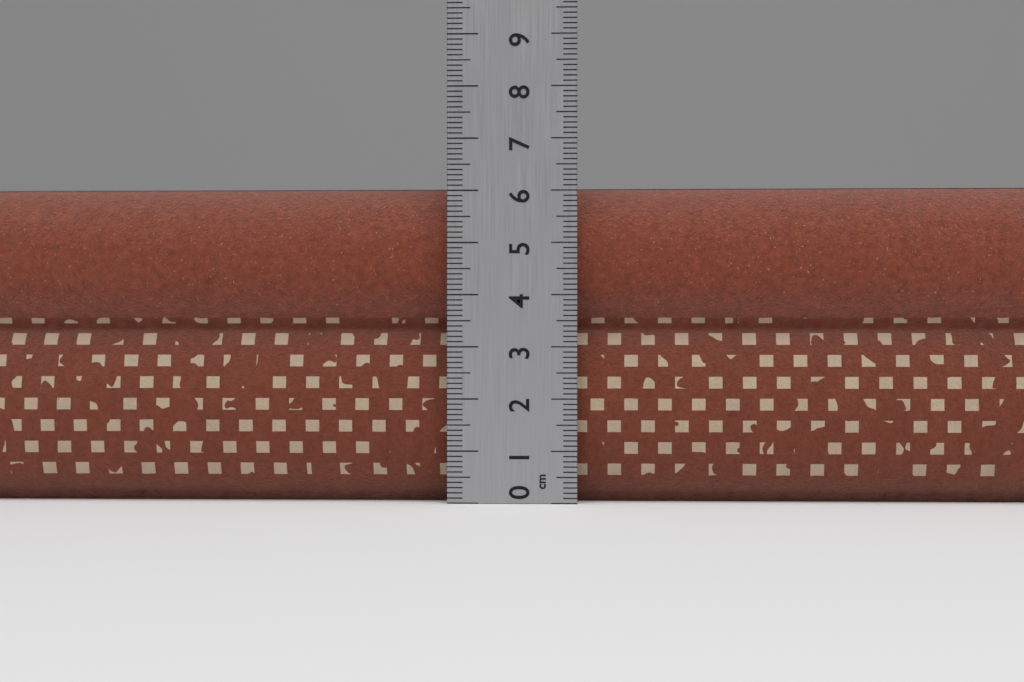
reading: 6.1 cm
